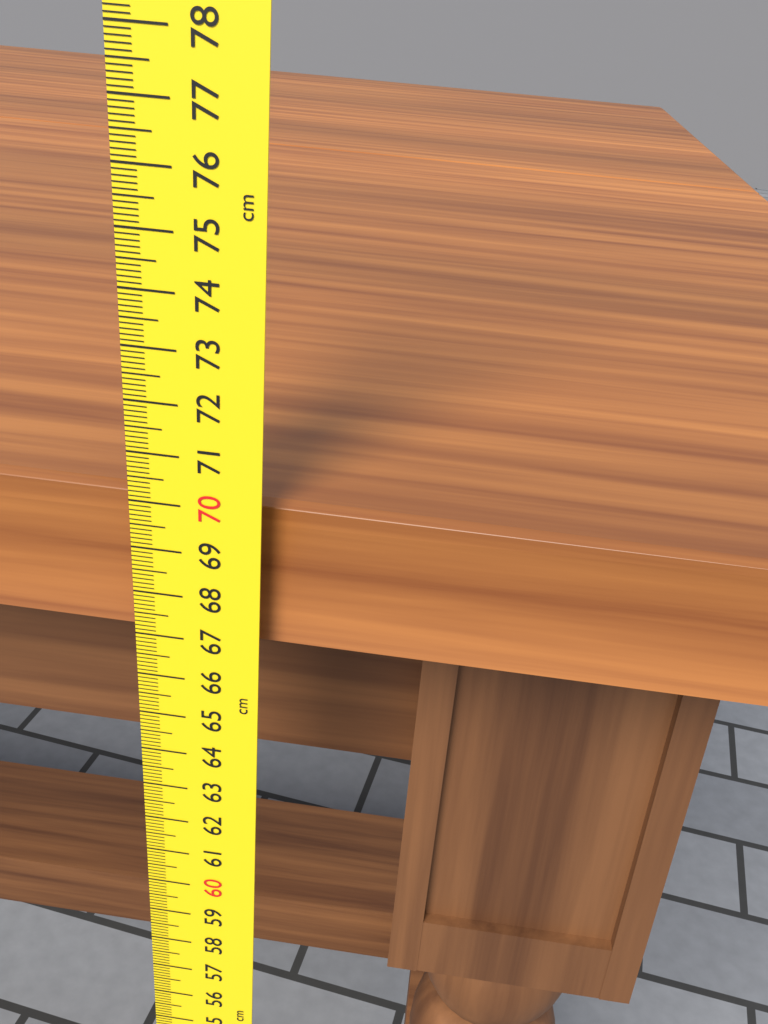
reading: 70.0 cm
